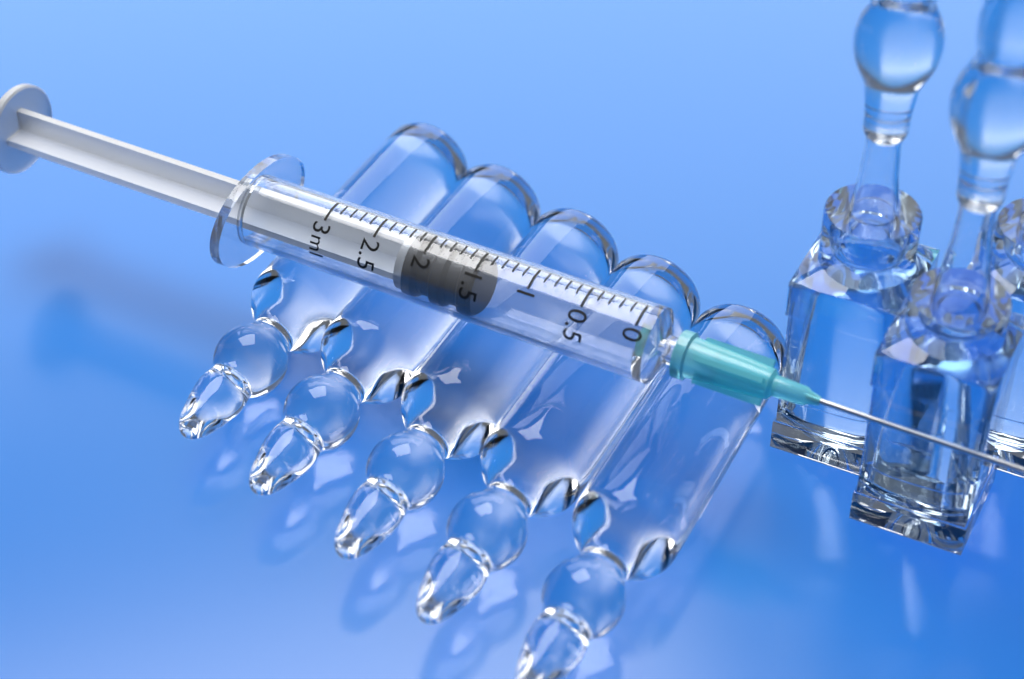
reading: 1.5 ml
